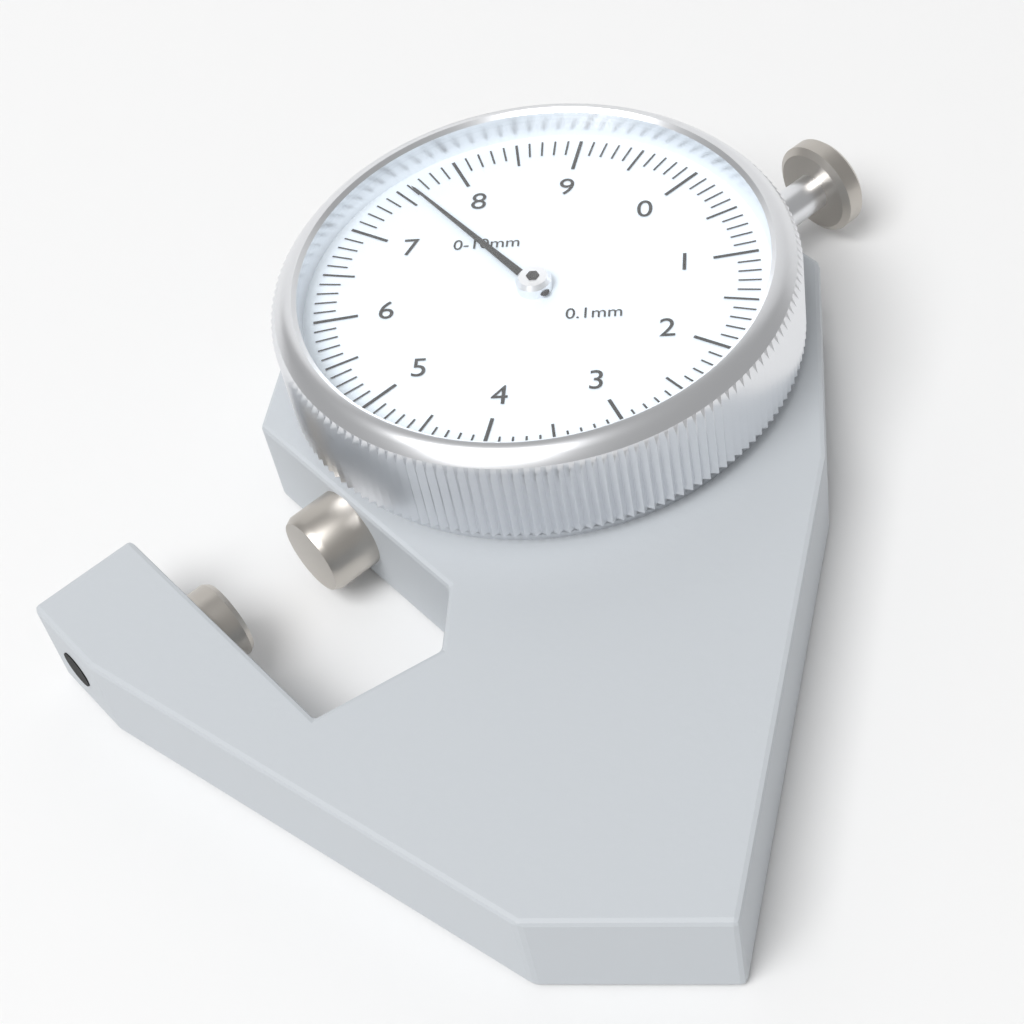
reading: 7.6 mm
